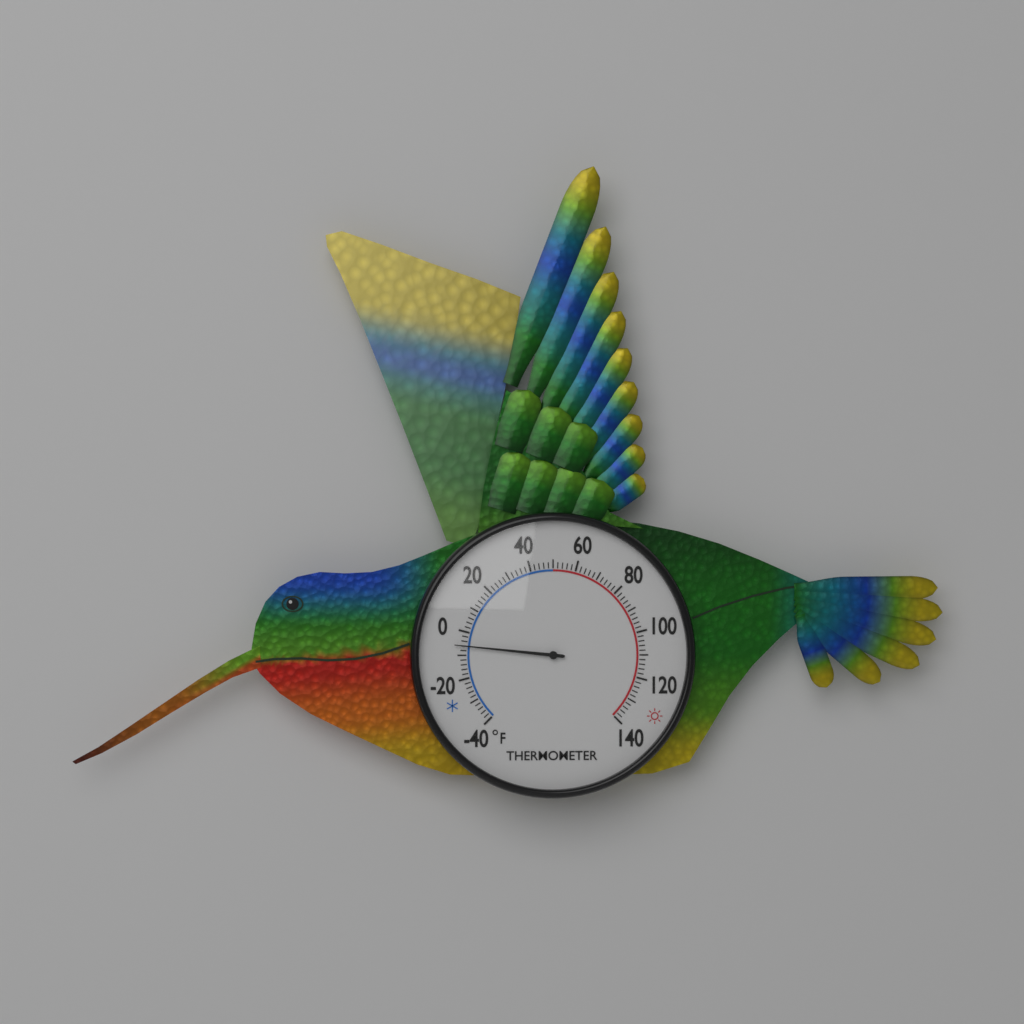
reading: -6 °F
